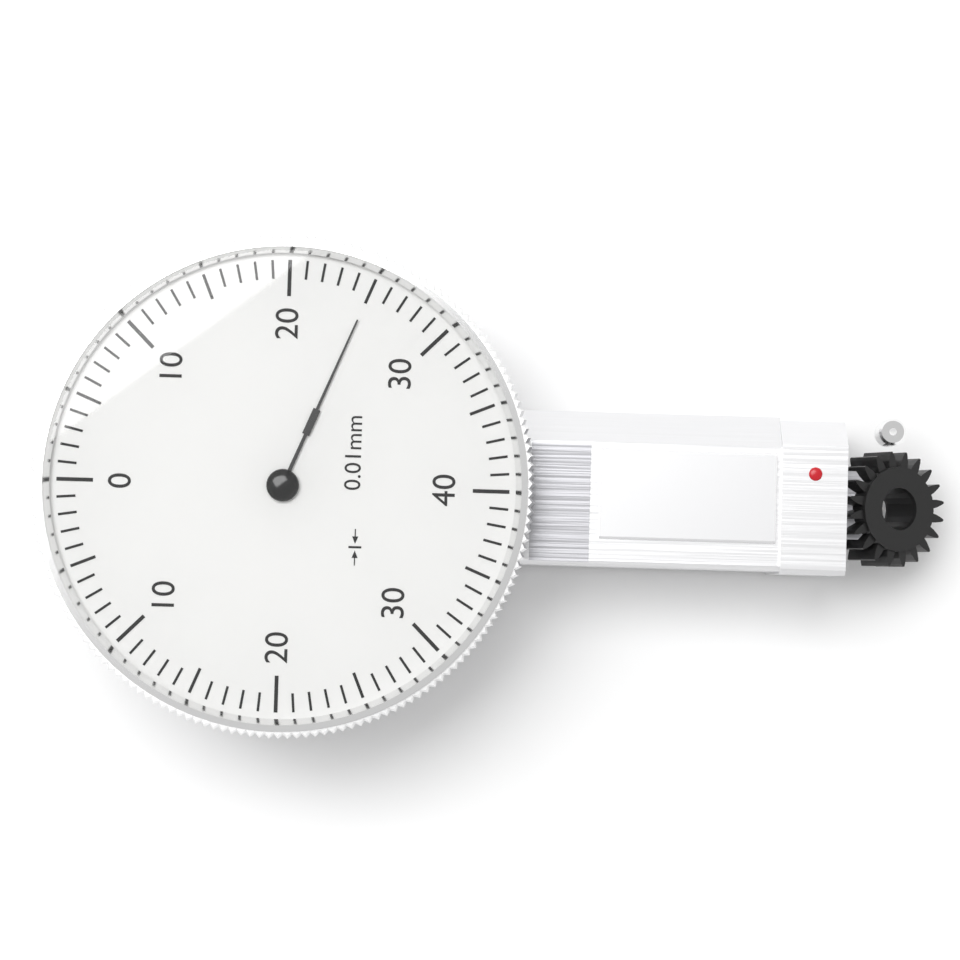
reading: 25 0.01mm
